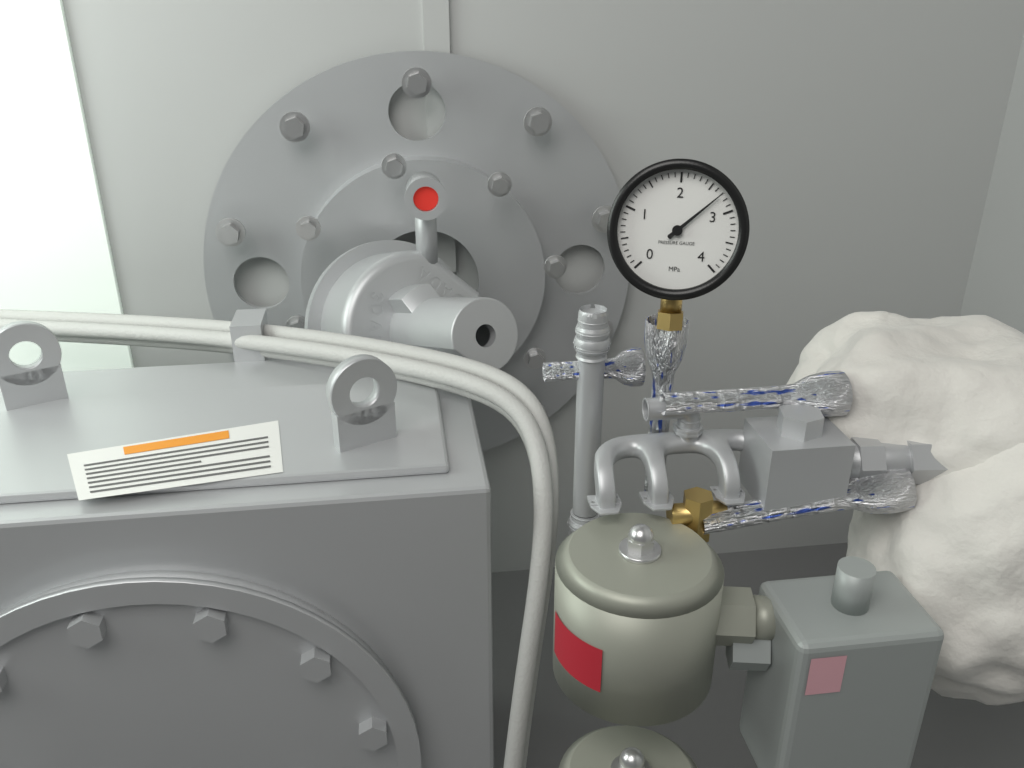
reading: 2.7 MPa
